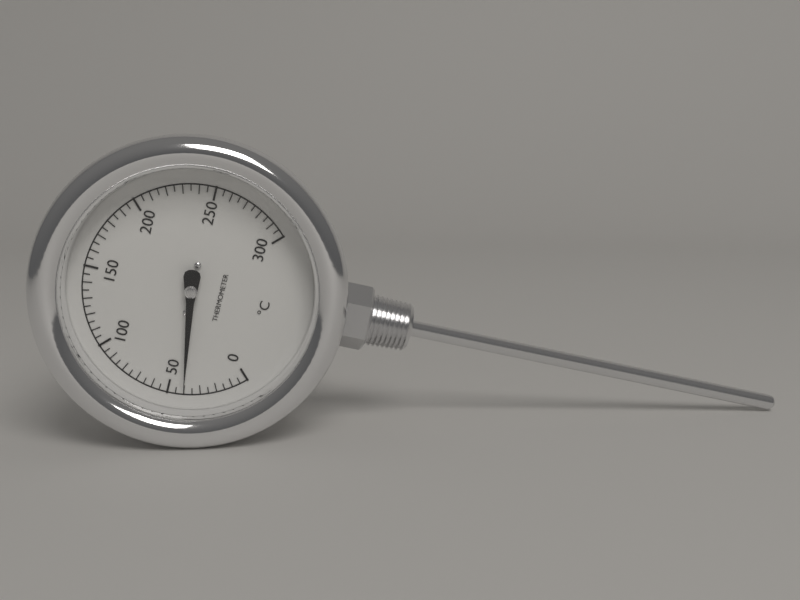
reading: 40 °C
